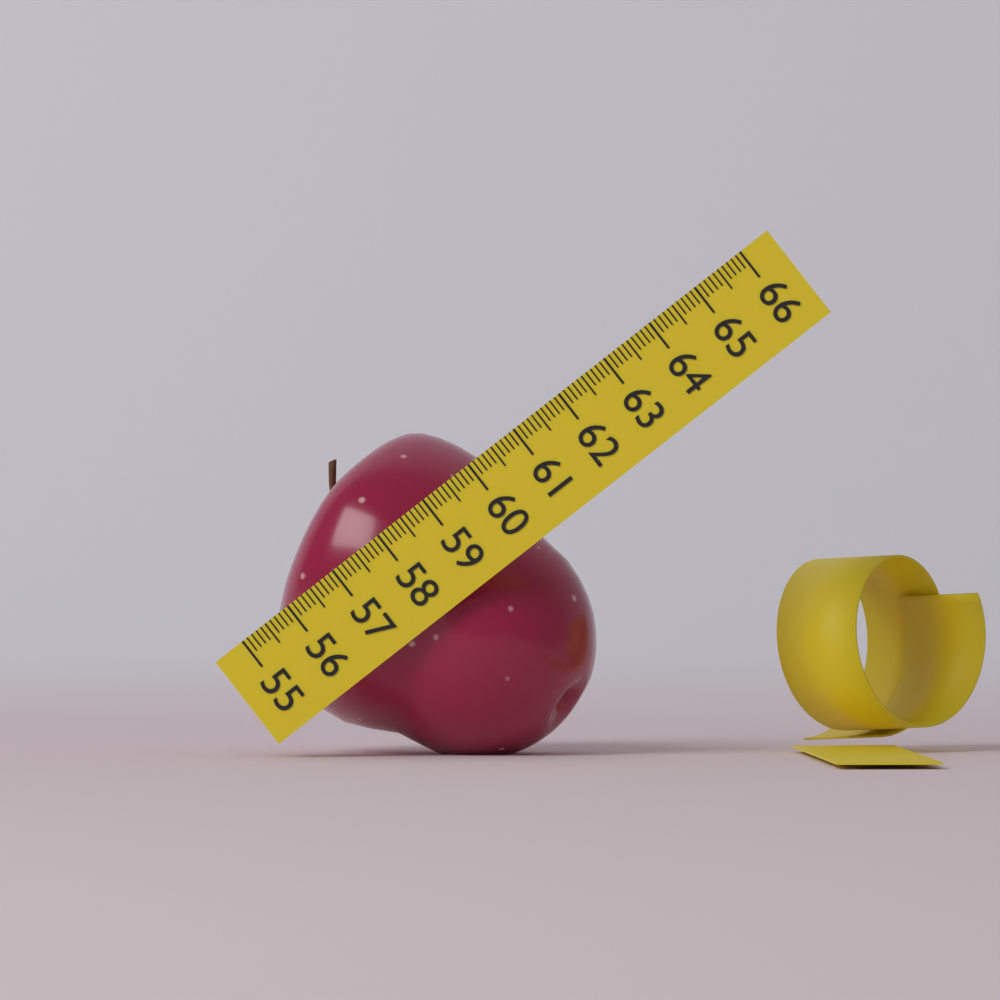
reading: 60.2 (no unit)
